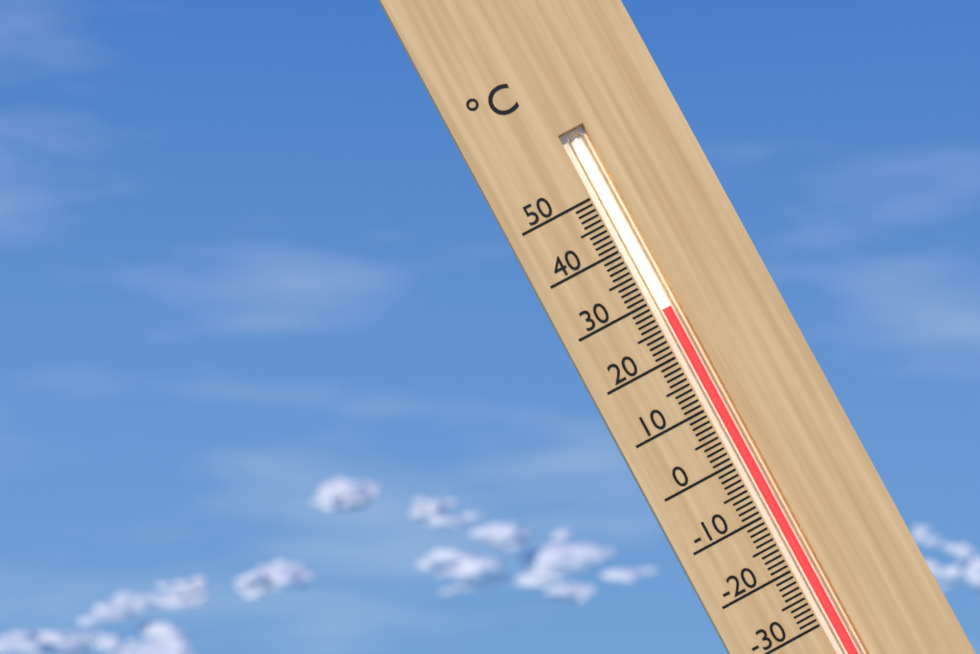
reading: 28 °C
